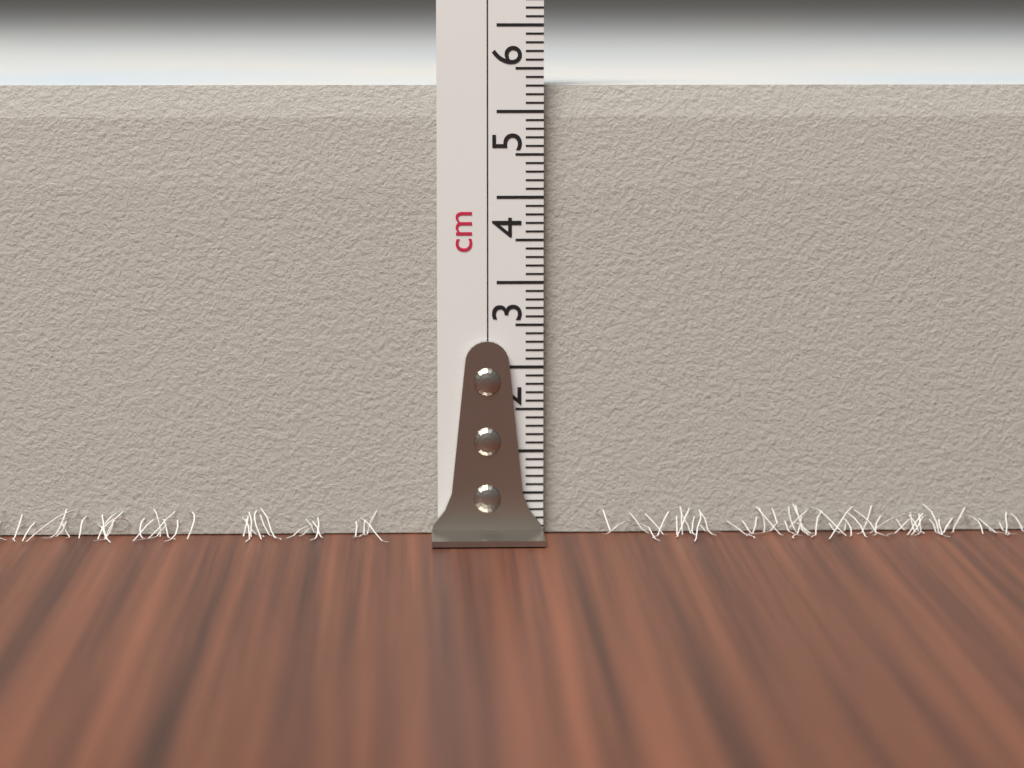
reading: 5.3 cm
